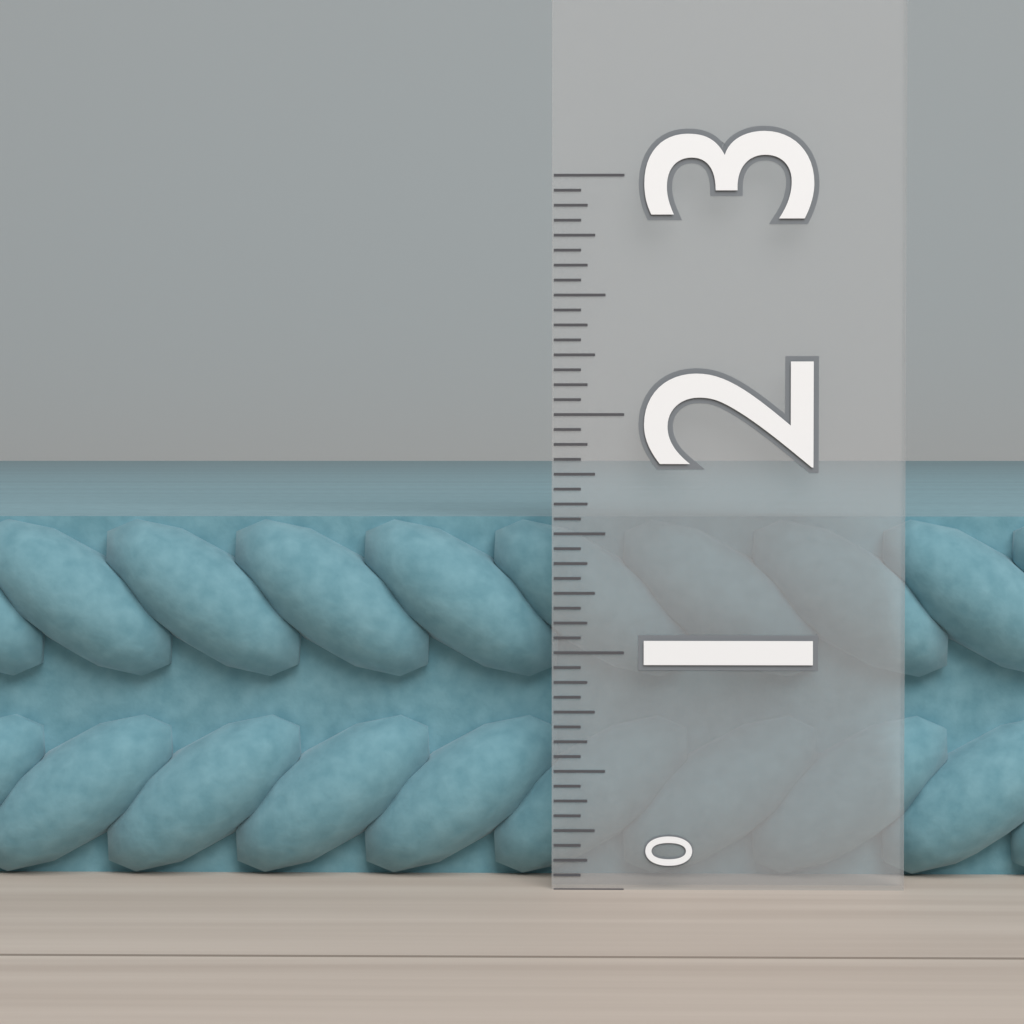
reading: 1.5625 (no unit)
